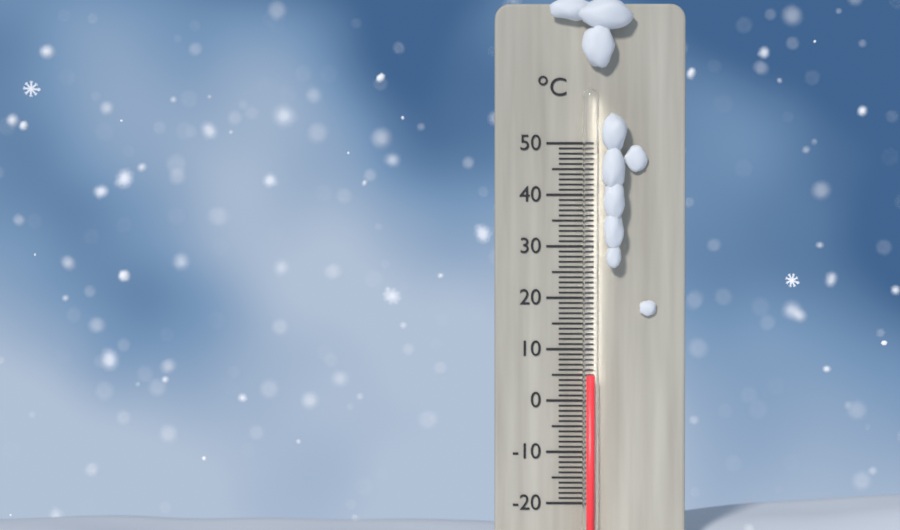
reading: 5 °C
